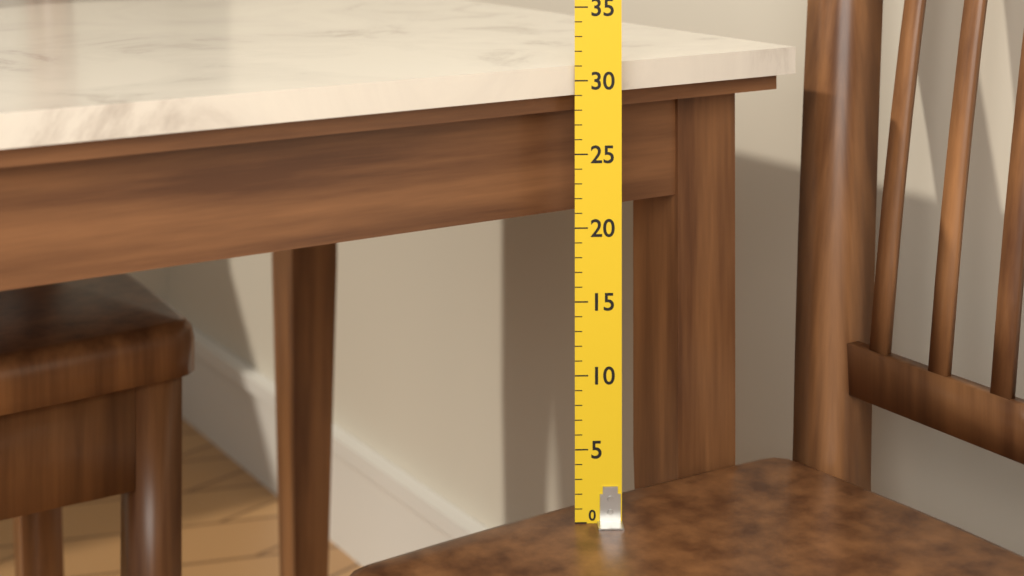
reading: 31 (no unit)
